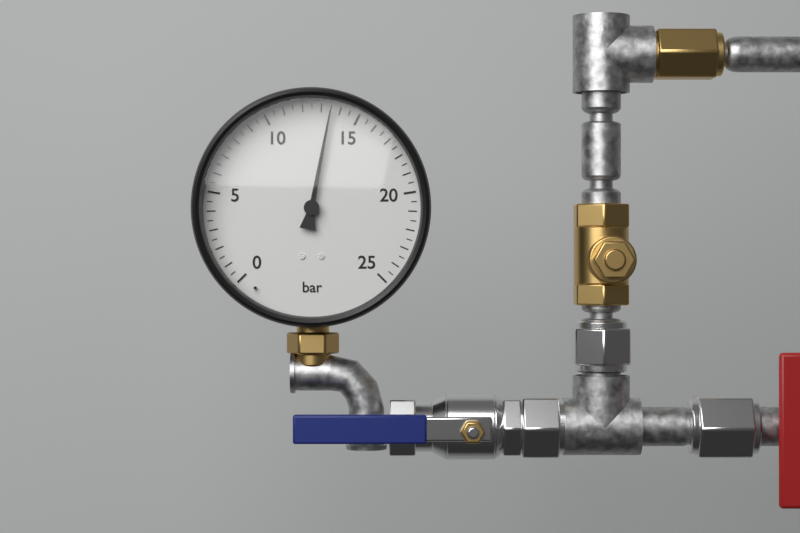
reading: 13.5 bar
